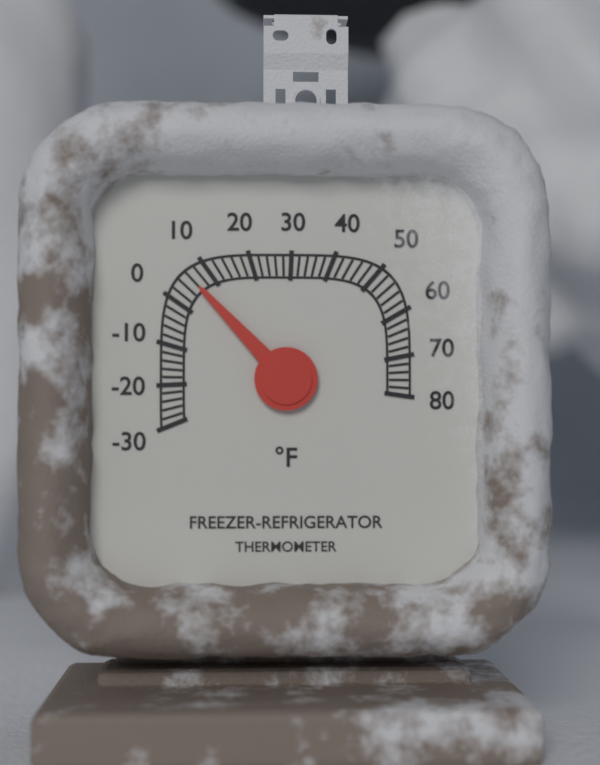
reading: 6 °F
